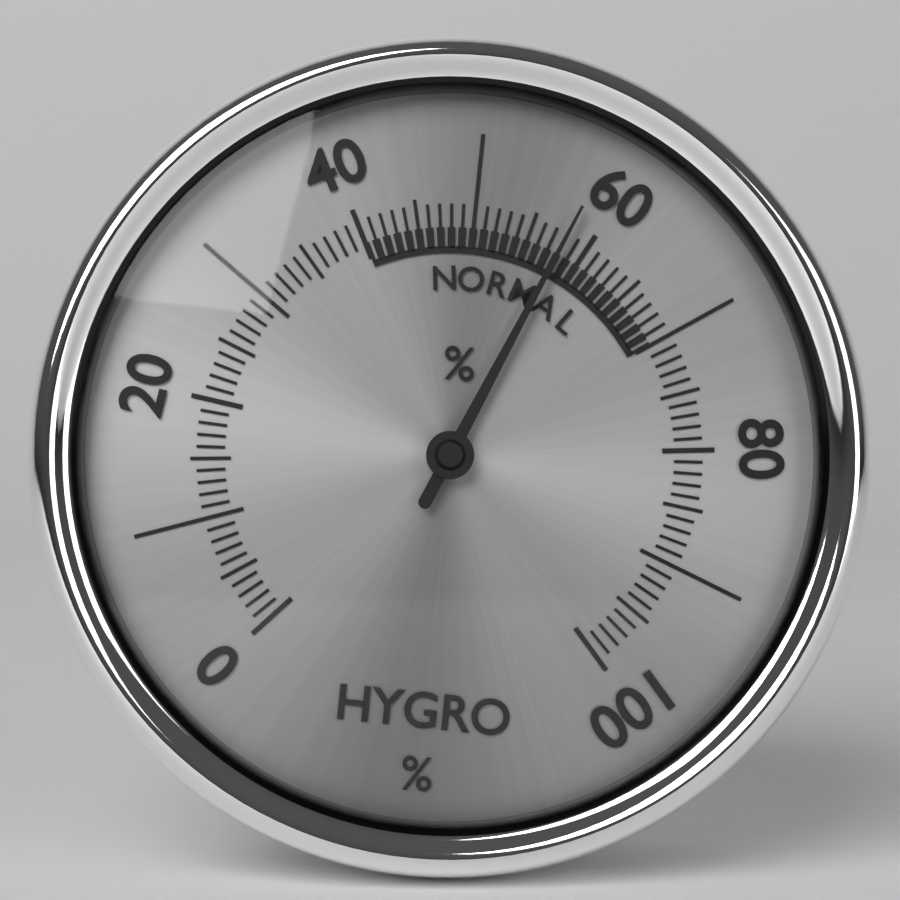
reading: 58 %
